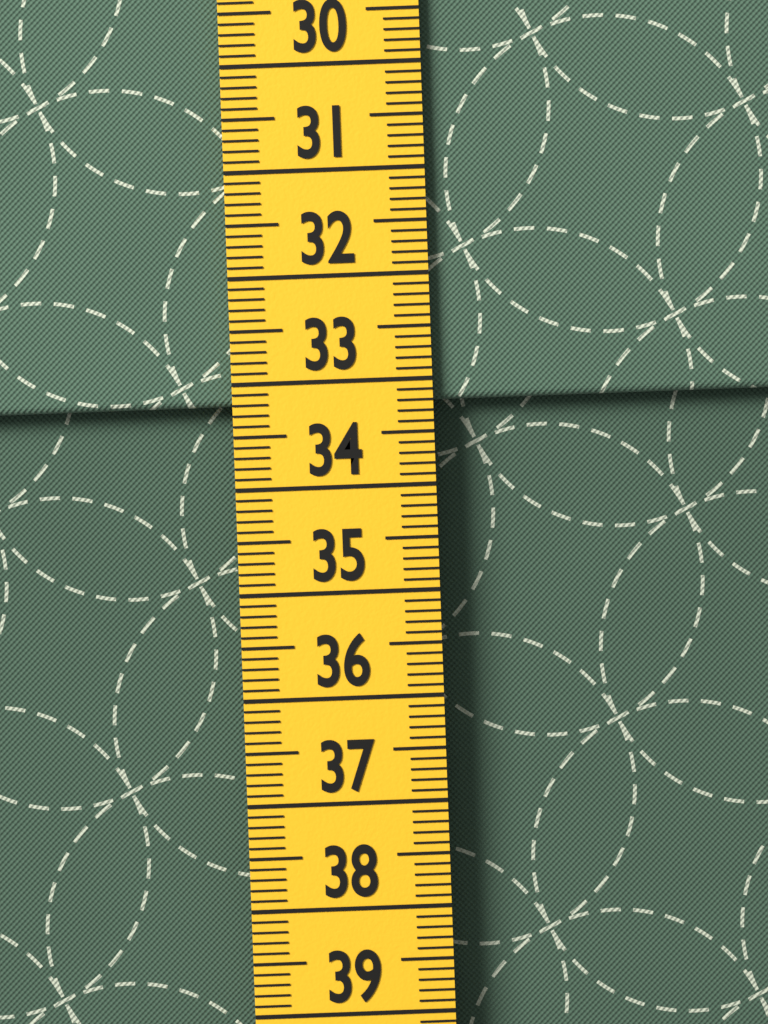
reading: 33.2 cm
